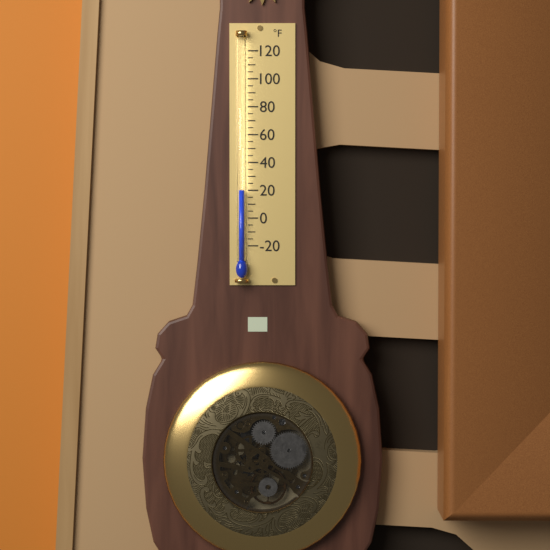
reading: 20 °F
